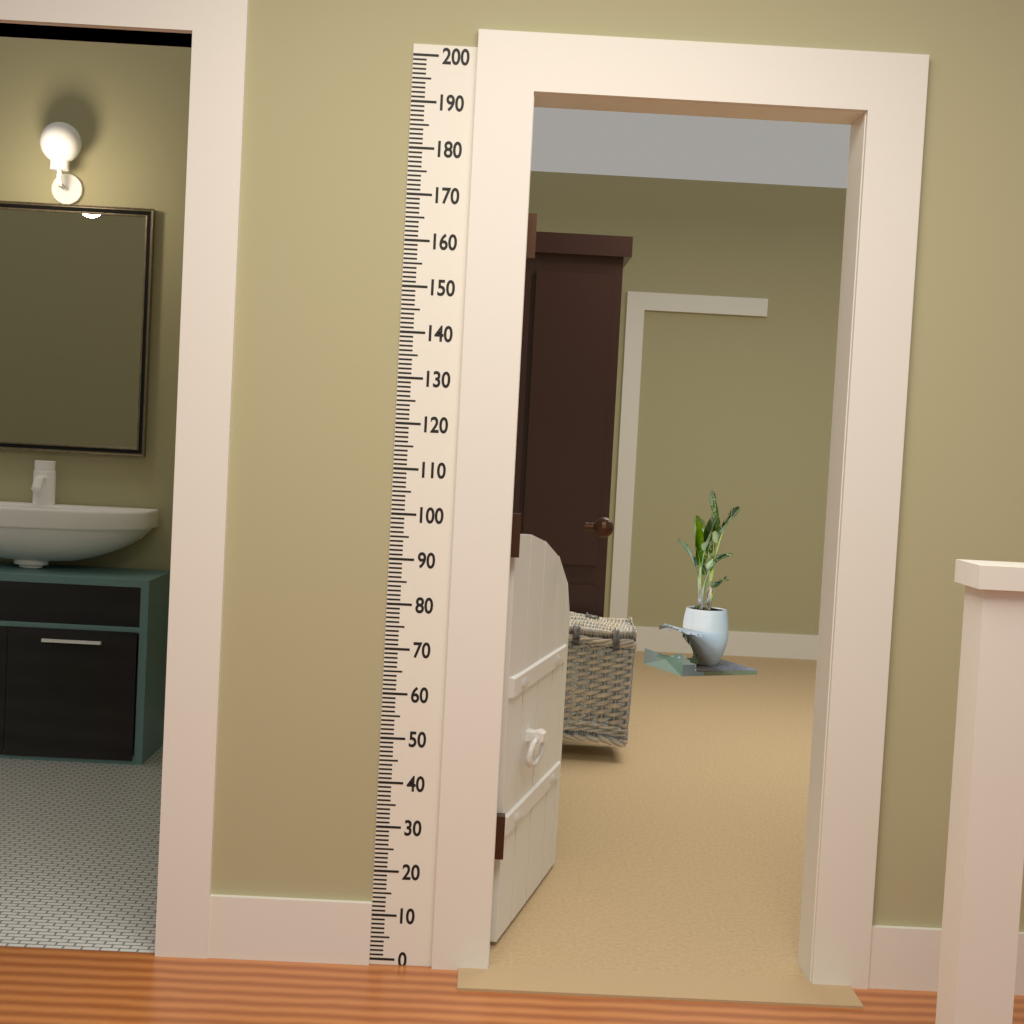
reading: 96 (no unit)
